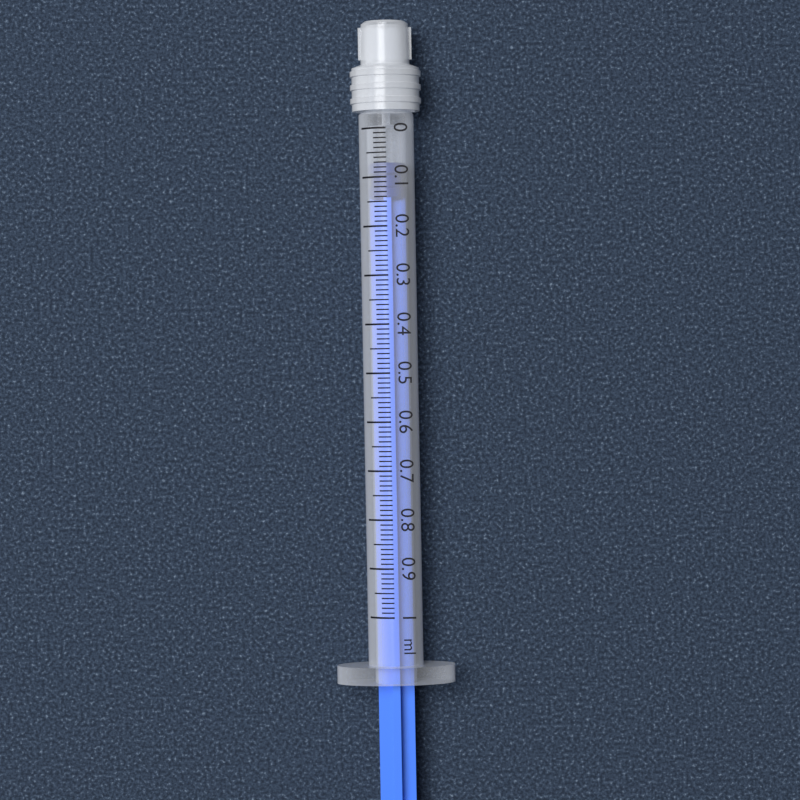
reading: 0.07 ml
